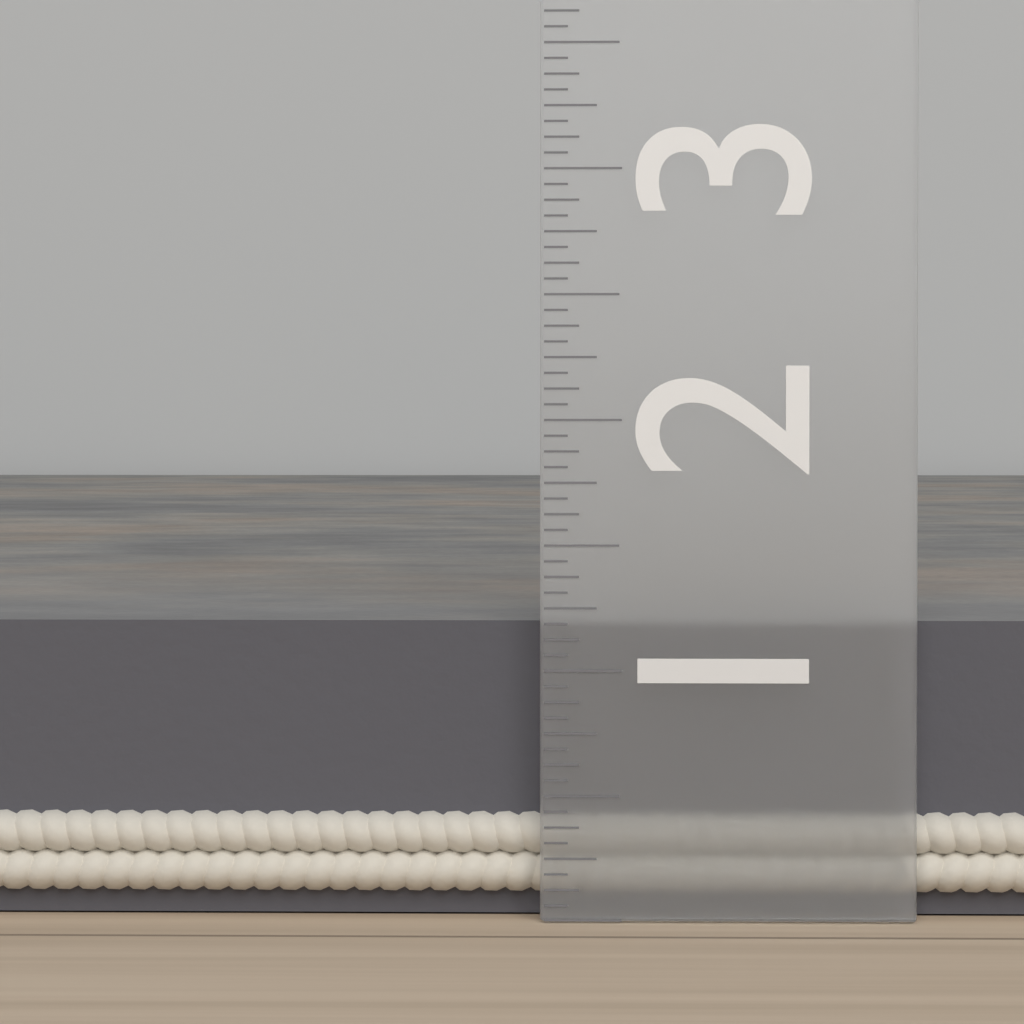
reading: 1.1875 in
